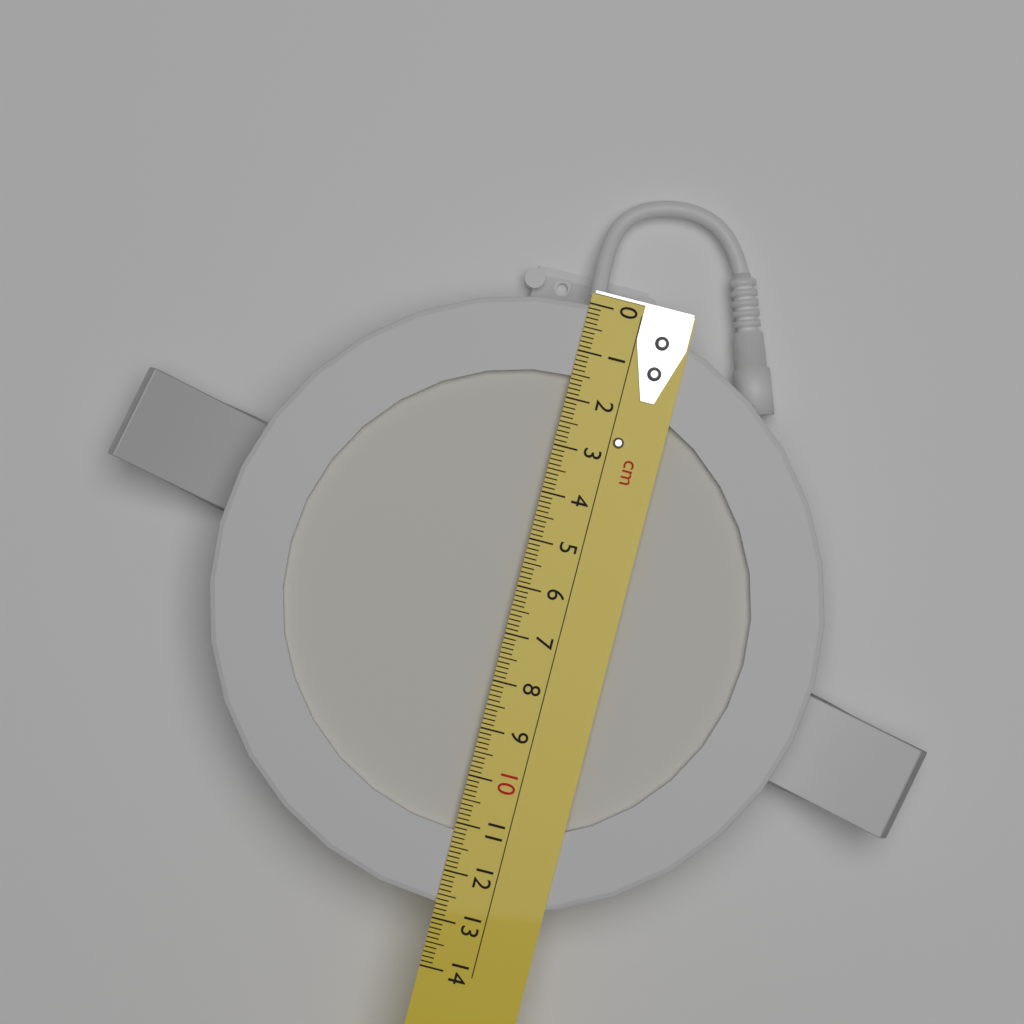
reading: 12.7 cm
